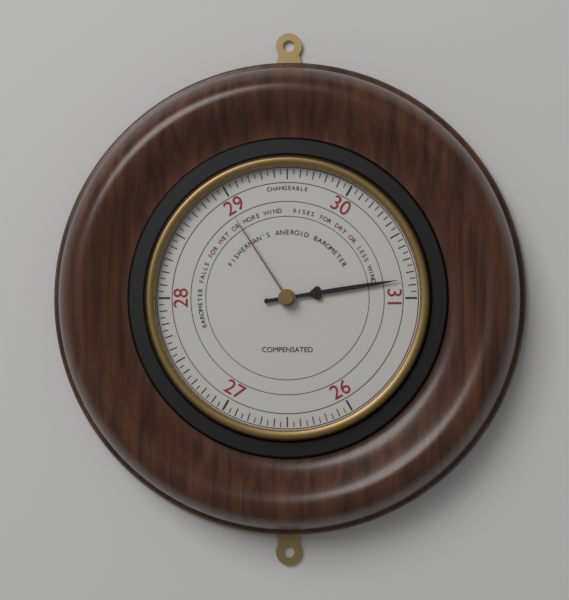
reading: 30.85 (no unit)
